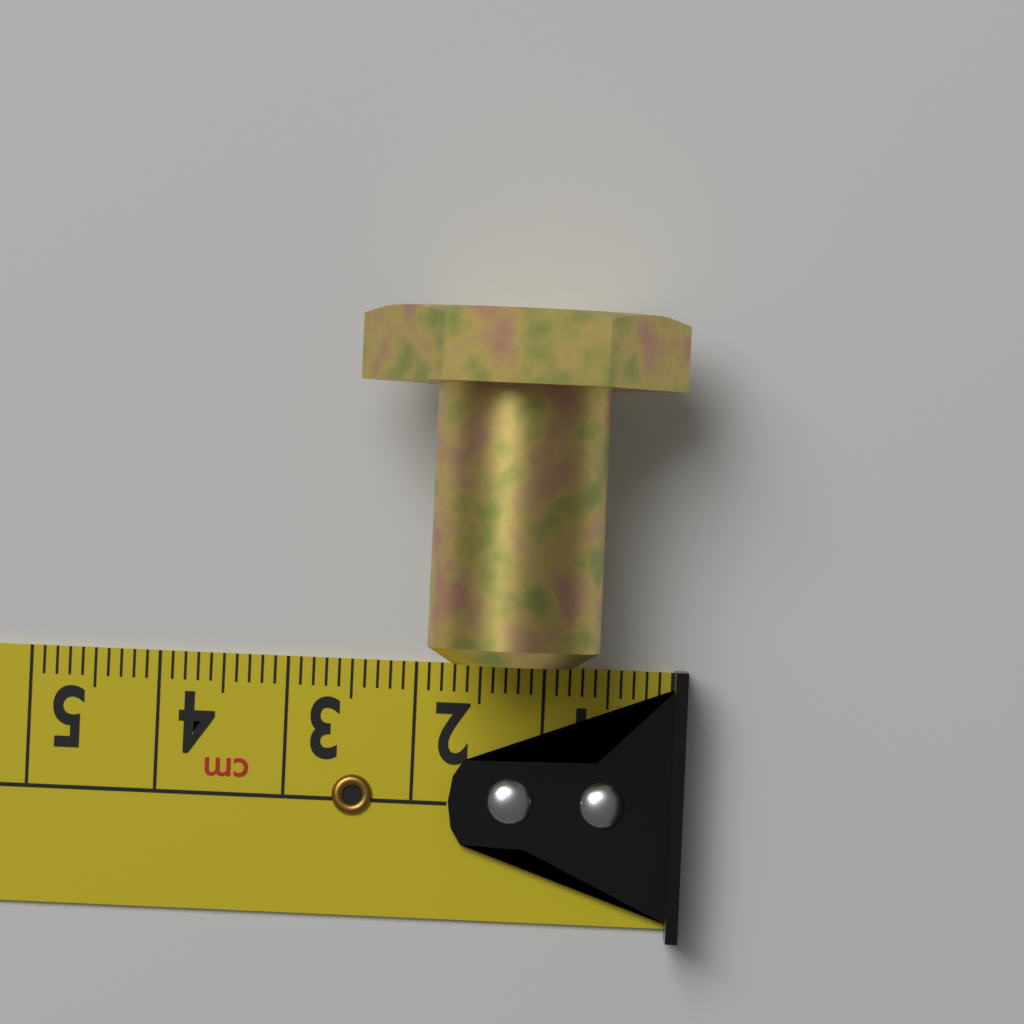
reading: 2.5 cm
